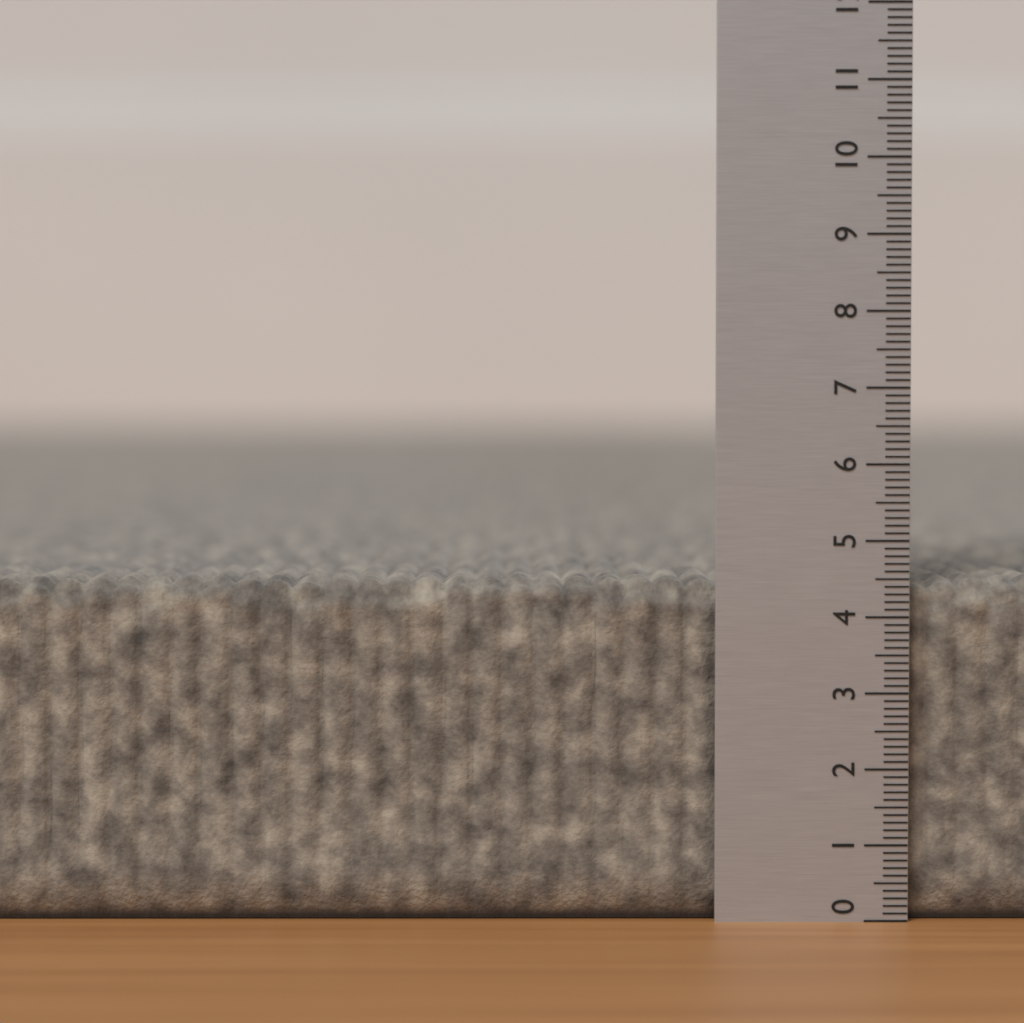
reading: 4.5 (no unit)
